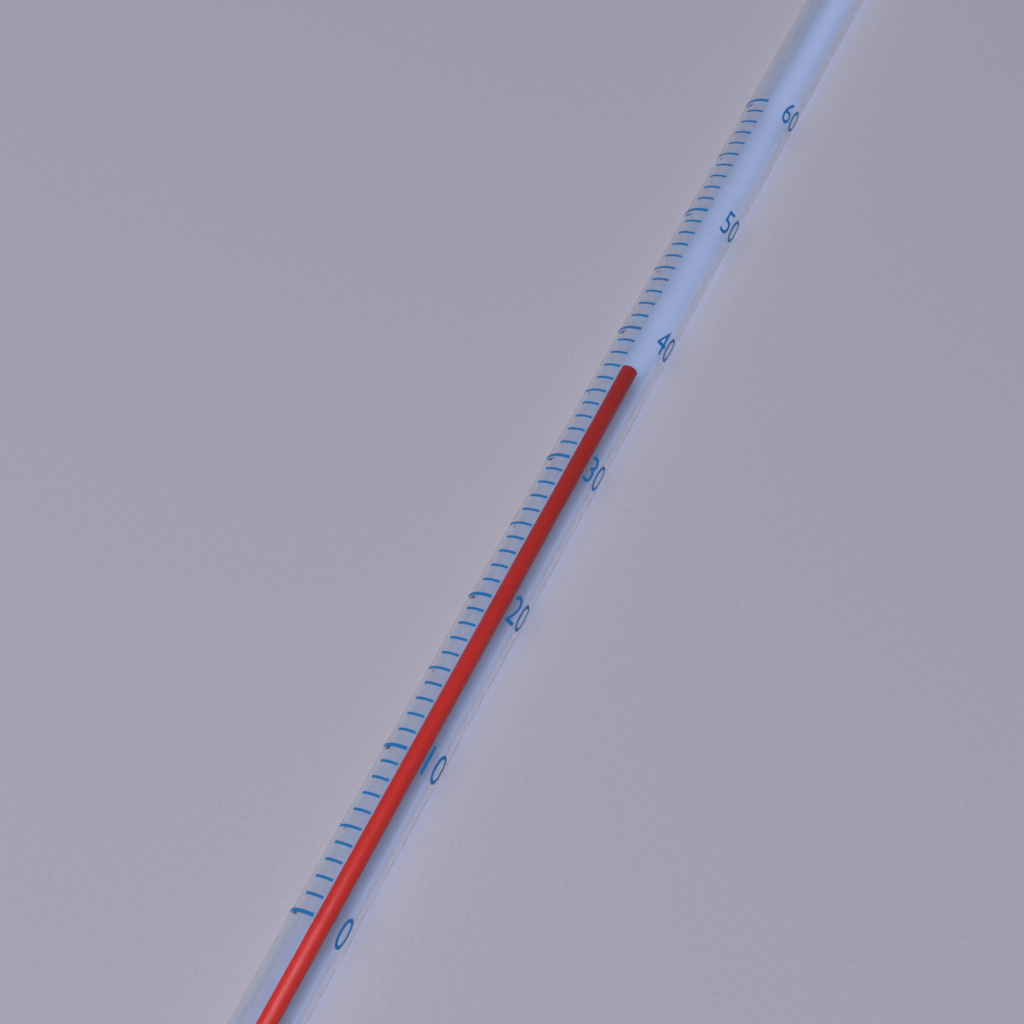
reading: 38 (no unit)
